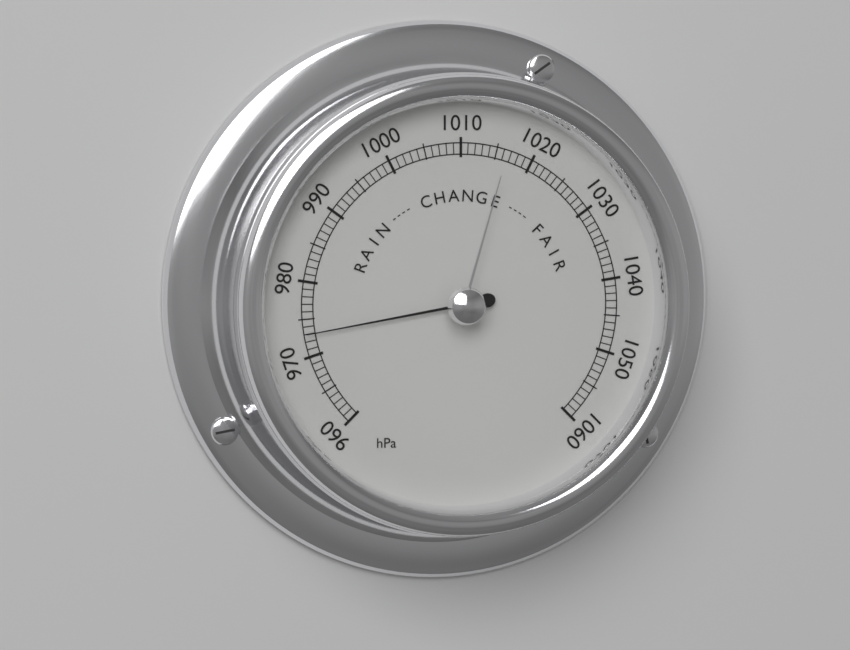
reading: 973 hPa
